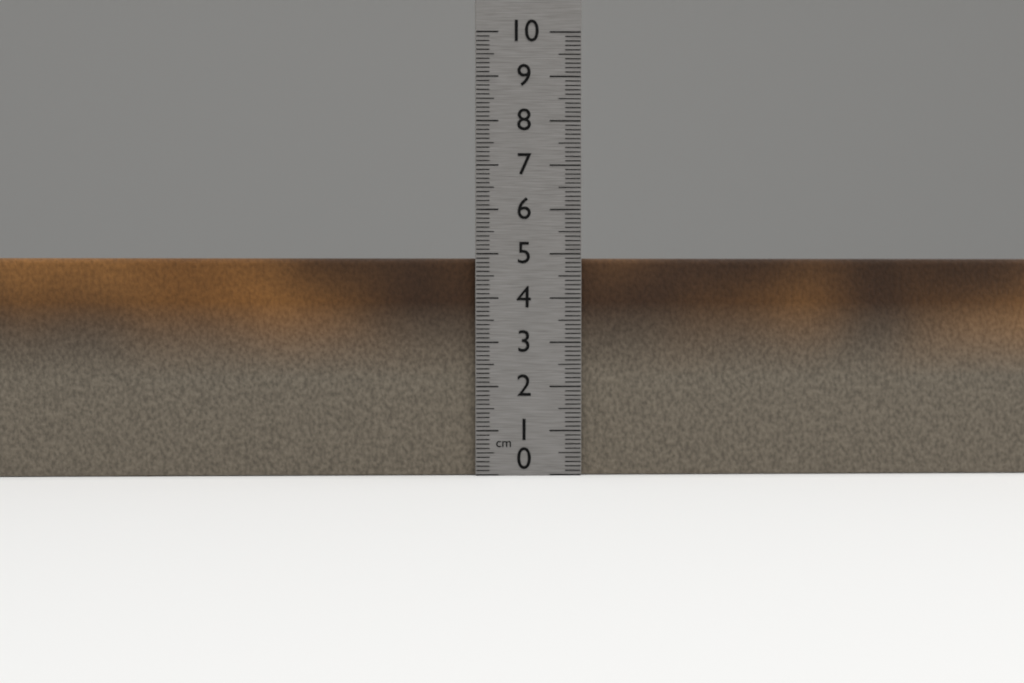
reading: 4.9 cm
